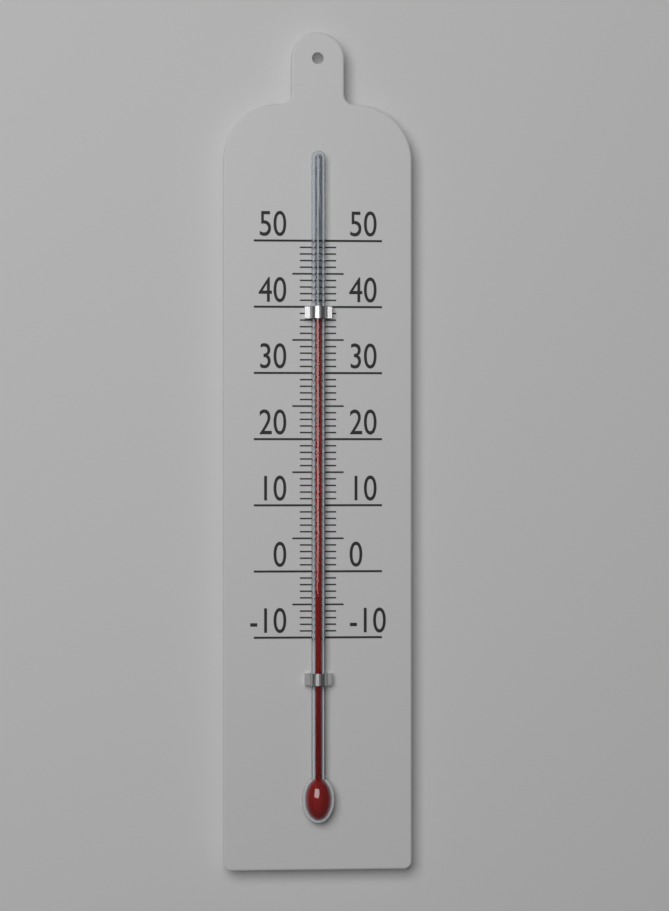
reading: 40 (no unit)
